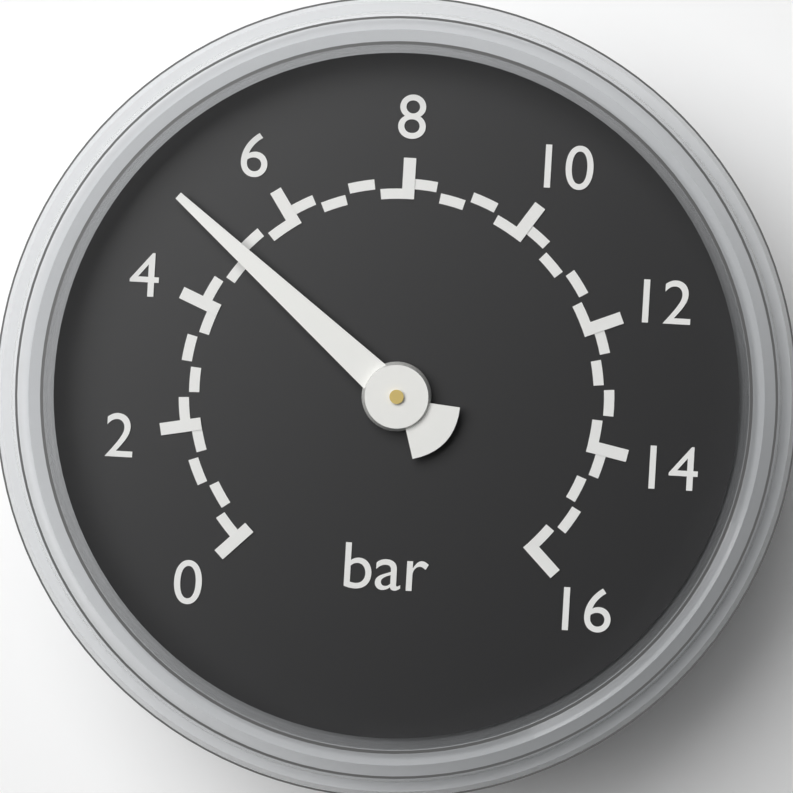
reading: 5.0 bar
